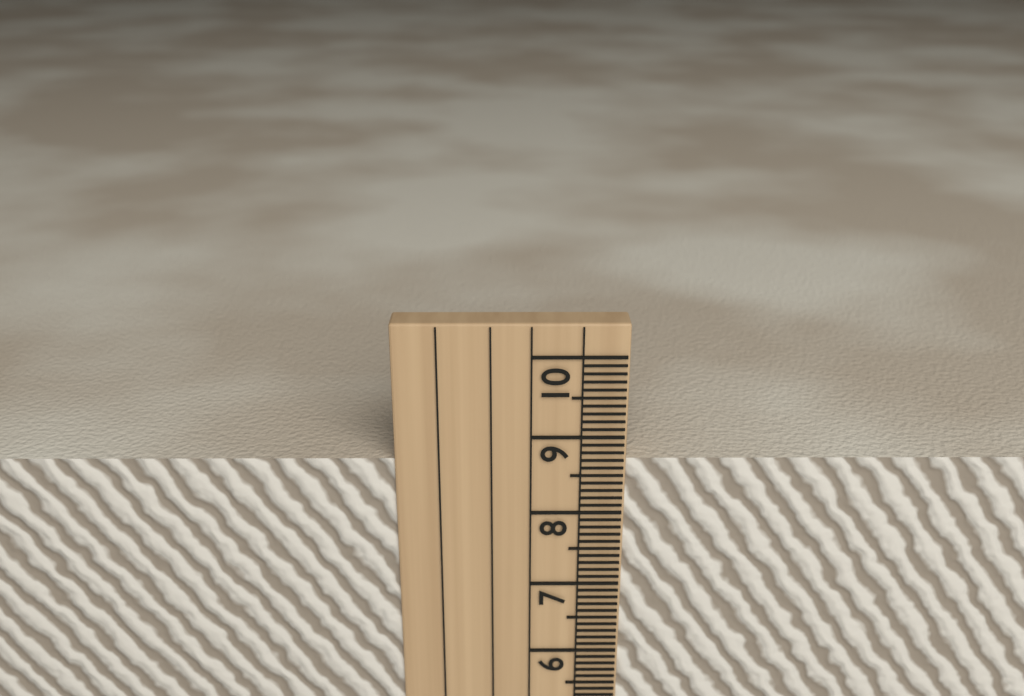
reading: 8.7 cm
